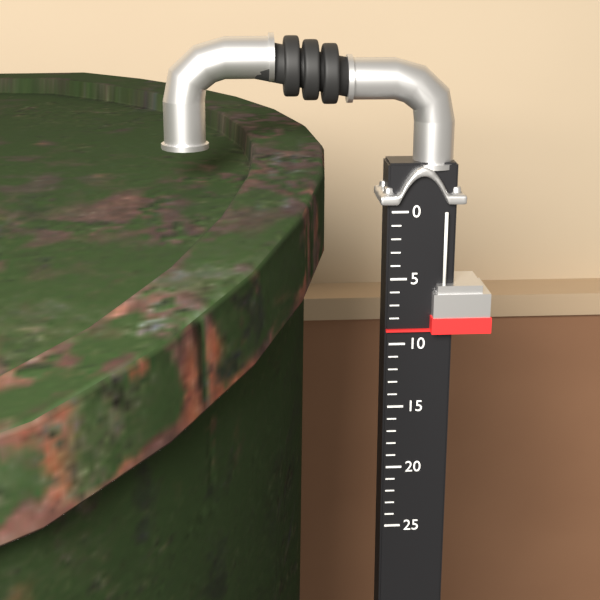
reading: 9 (no unit)
